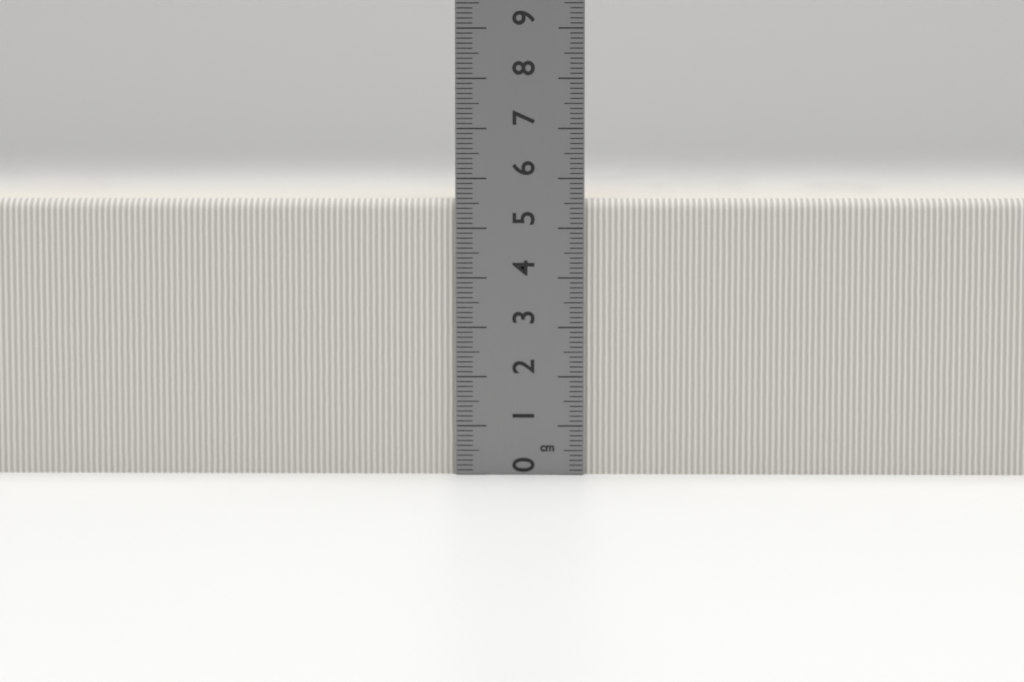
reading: 5.6 cm
